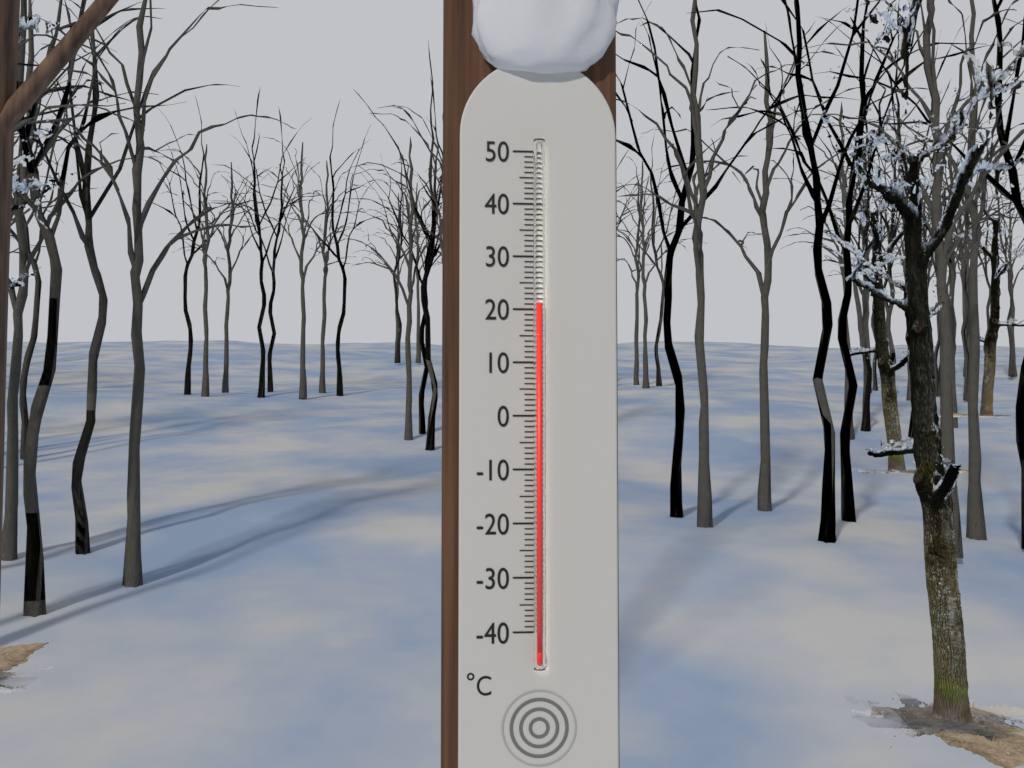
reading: 21 °C
